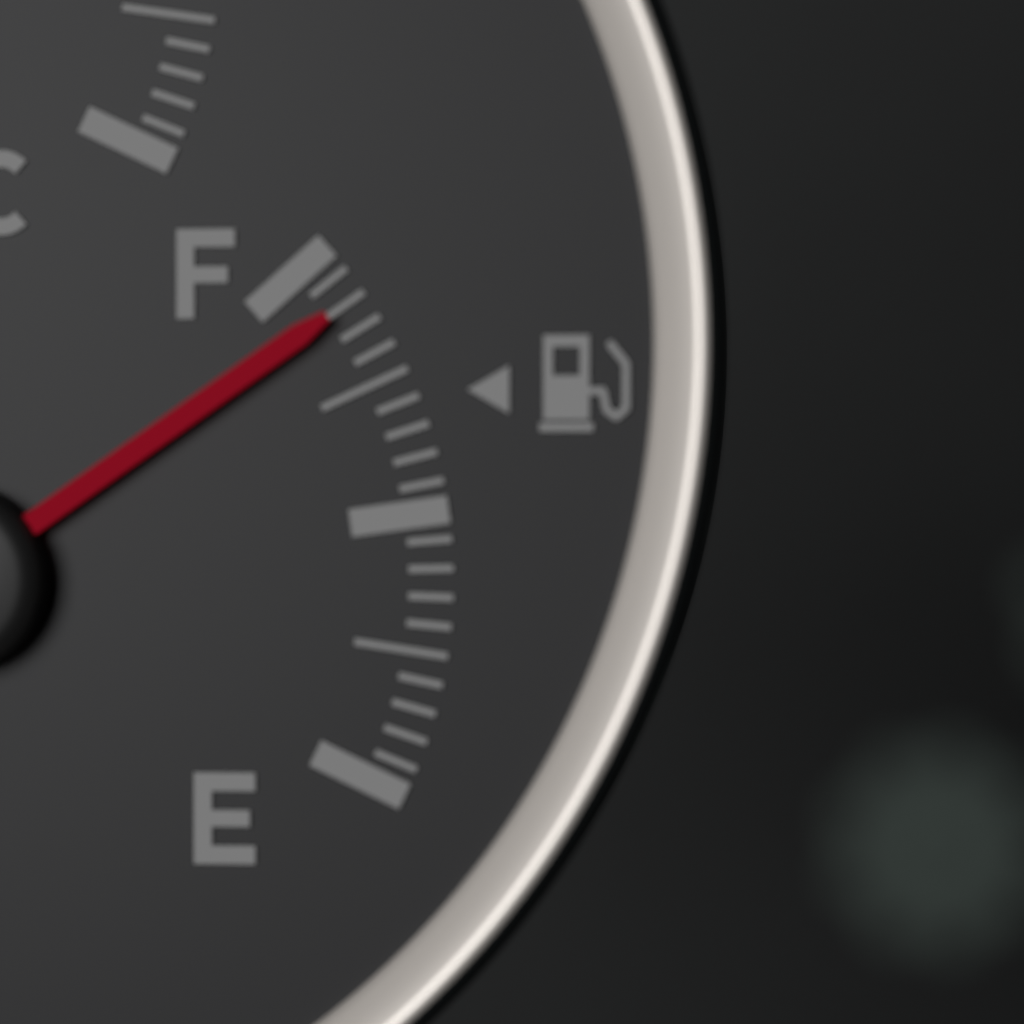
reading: 0.90 (no unit)
